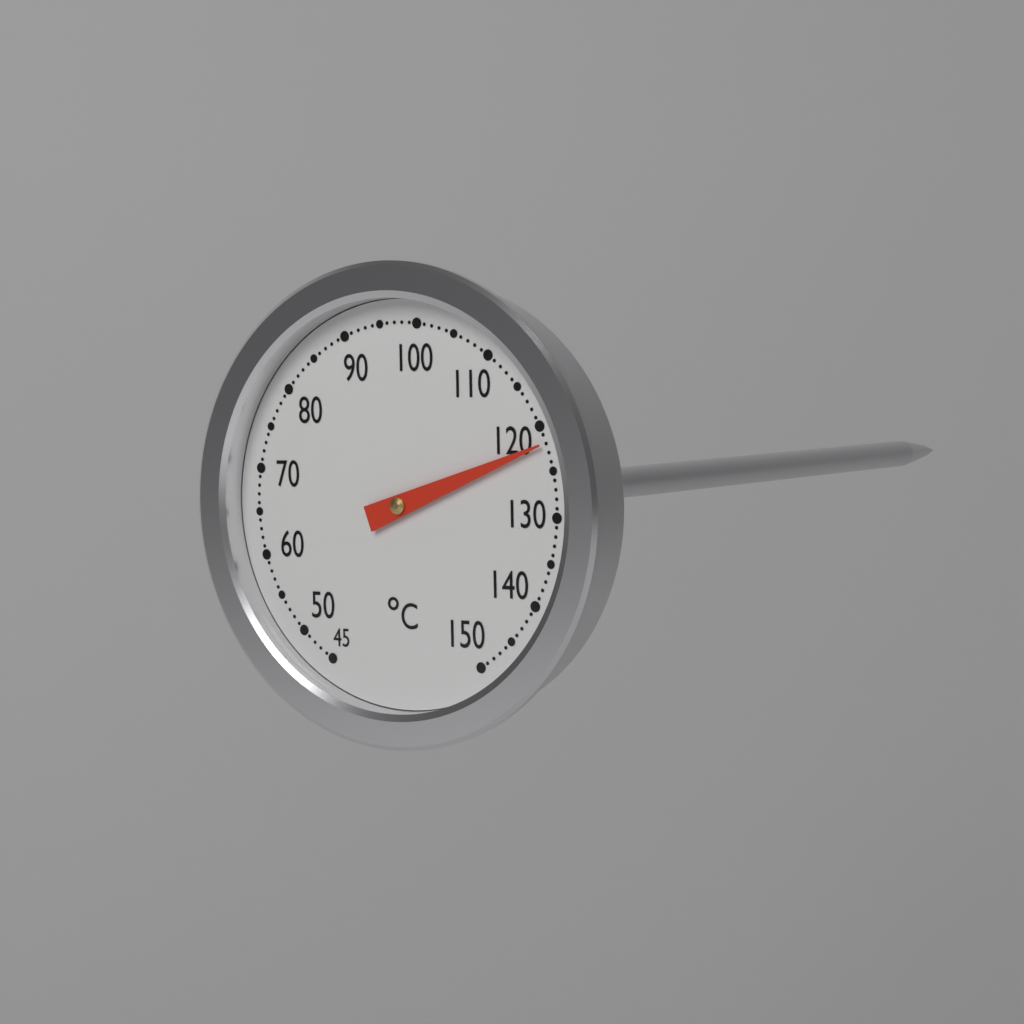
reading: 122 °C
